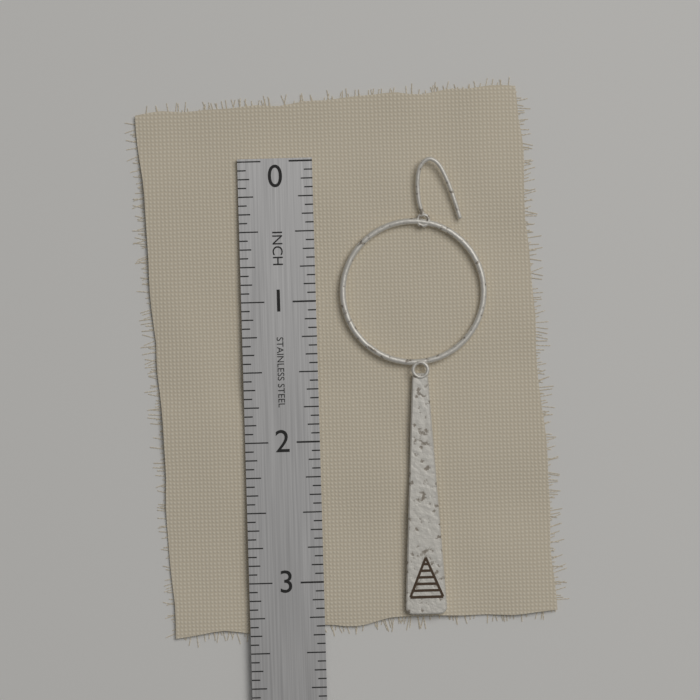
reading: 3.2500 in
